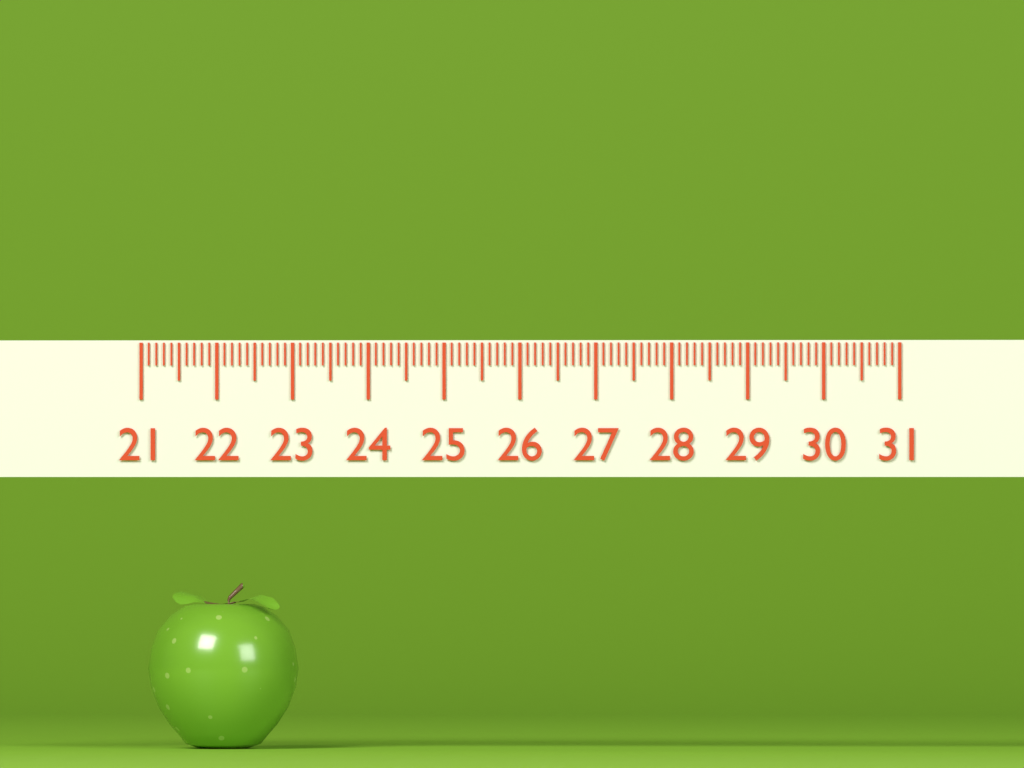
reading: 23.0 (no unit)
